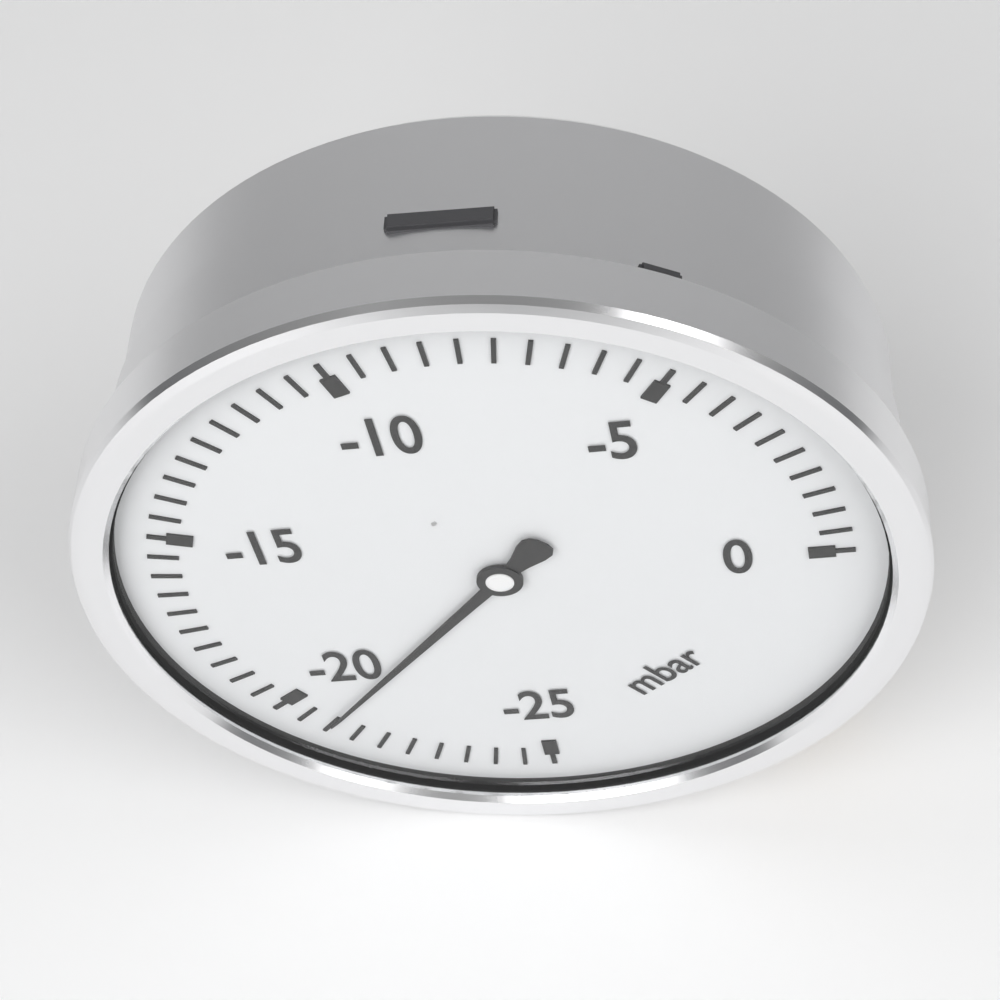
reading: -21.0 mbar
